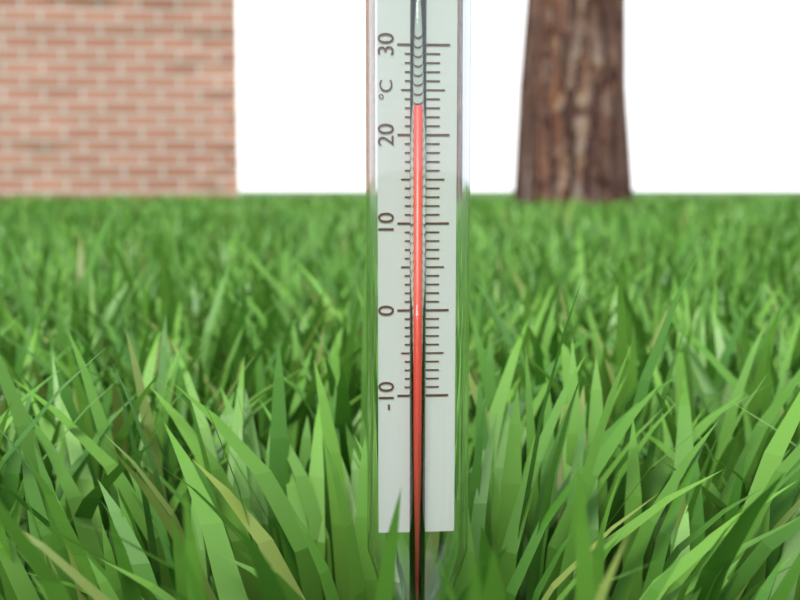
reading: 23 °C
